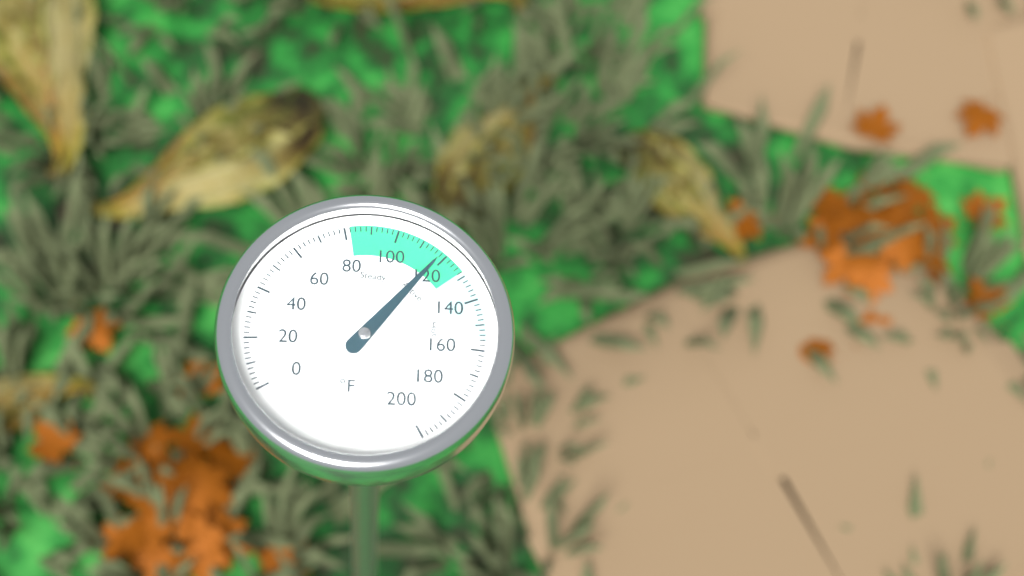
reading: 118 °F
